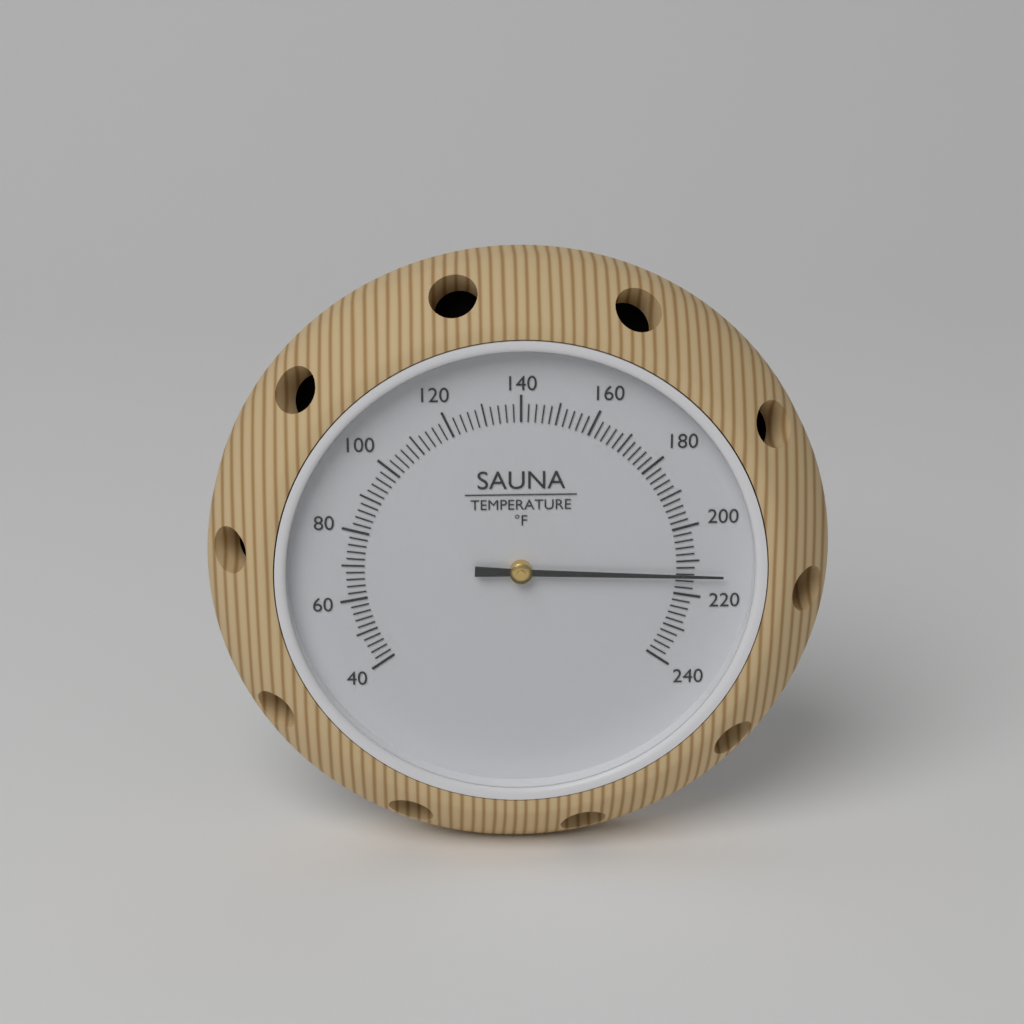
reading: 214 °F
